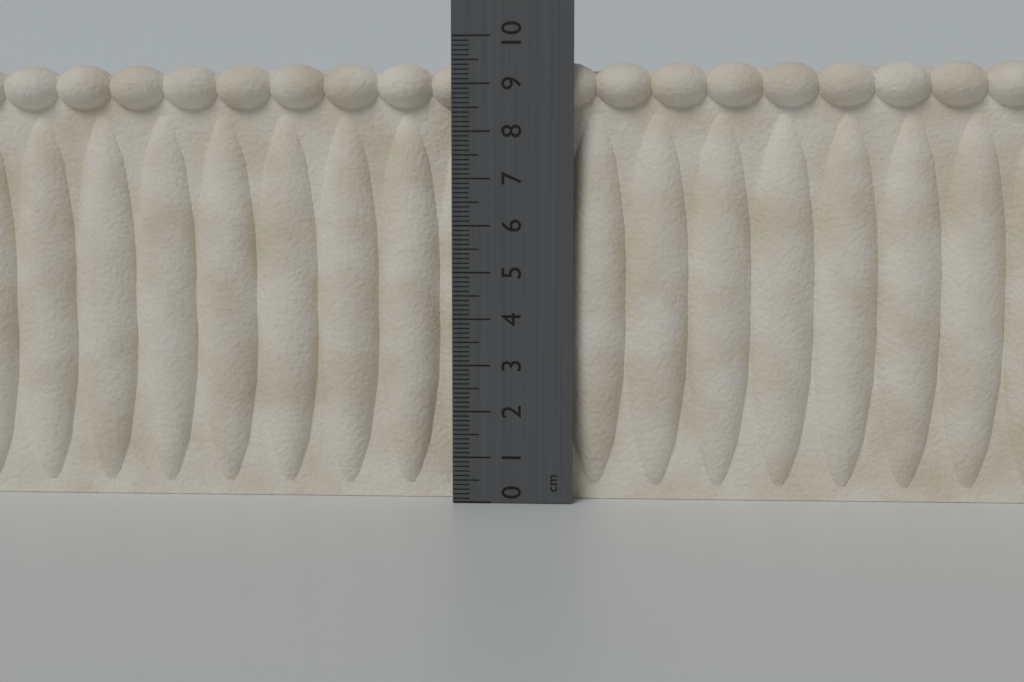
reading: 9.5 cm
